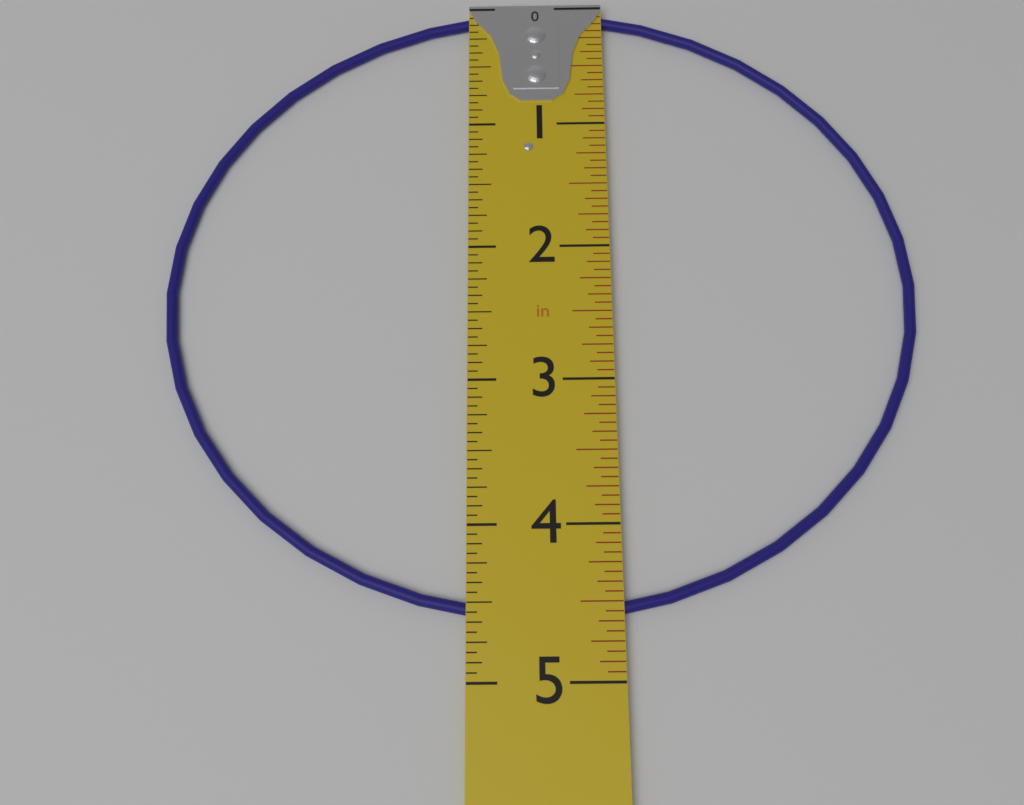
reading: 4.6250 in
